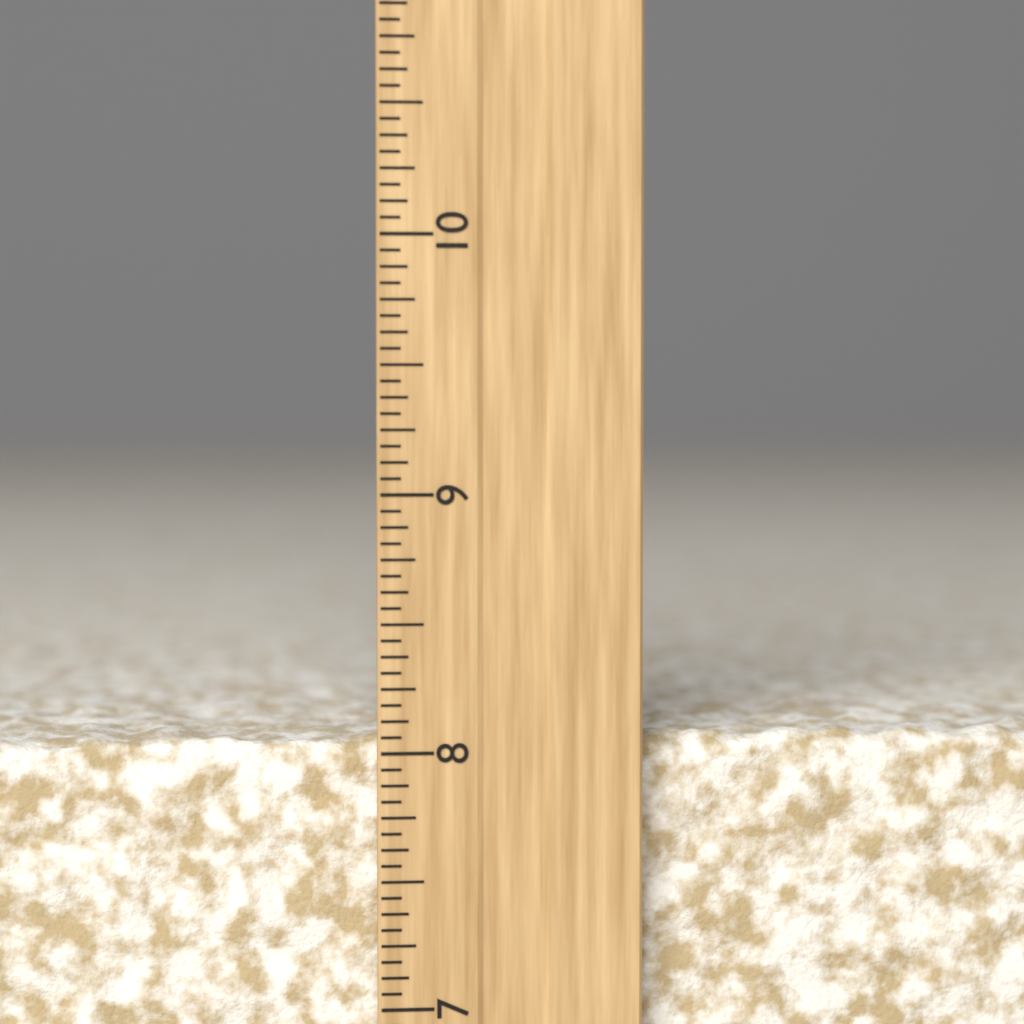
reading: 8.0625 inch
